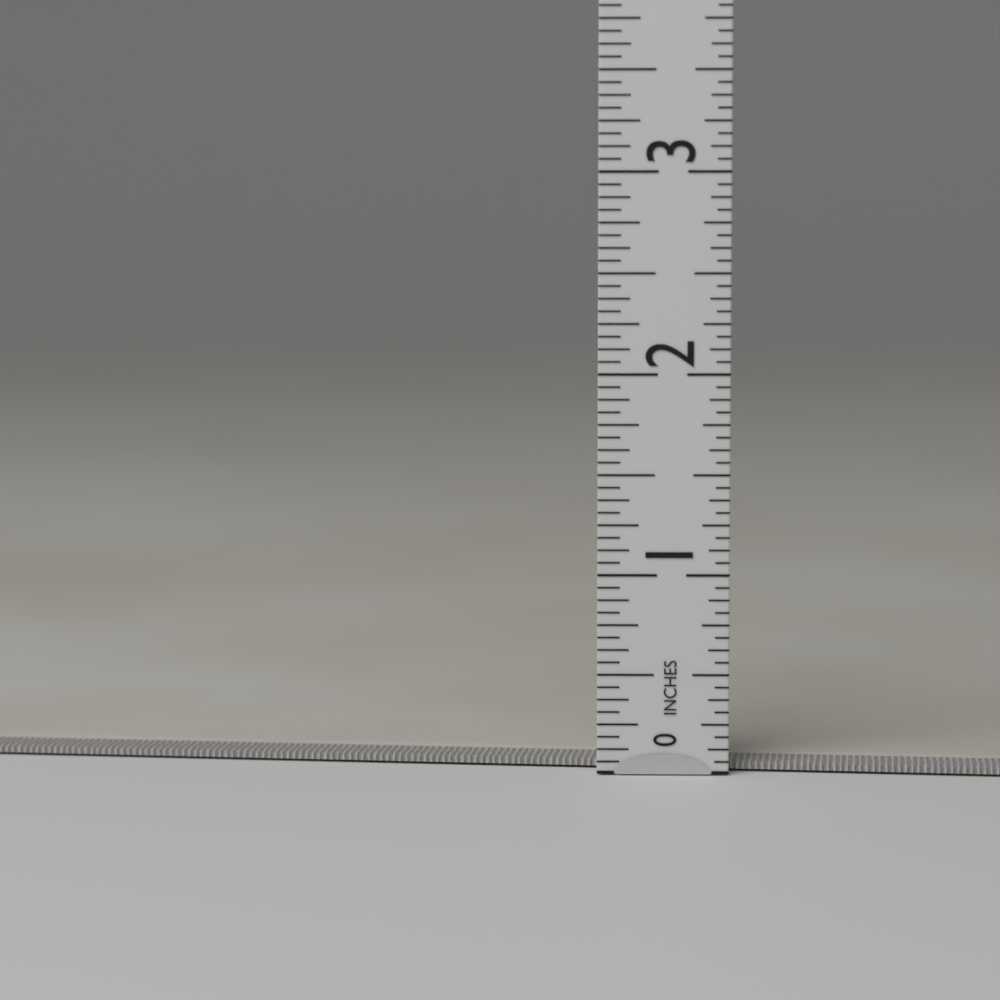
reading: 0.0625 in
